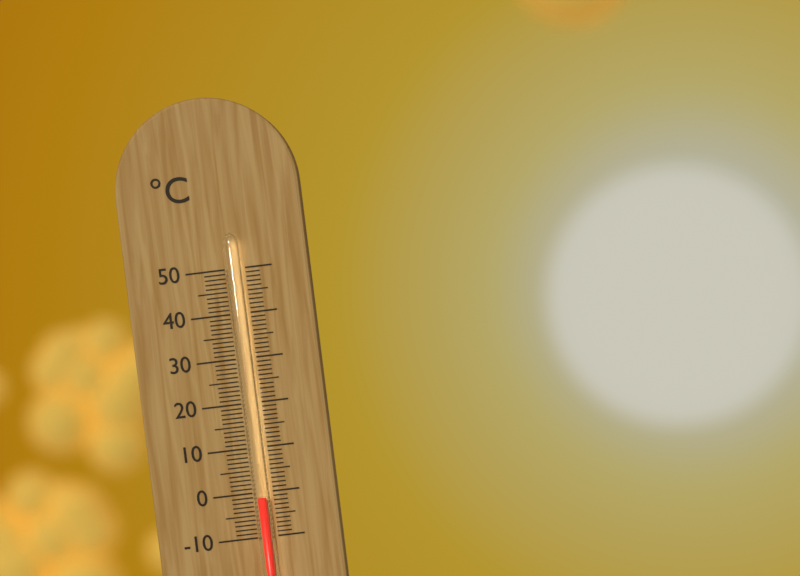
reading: -1 °C
